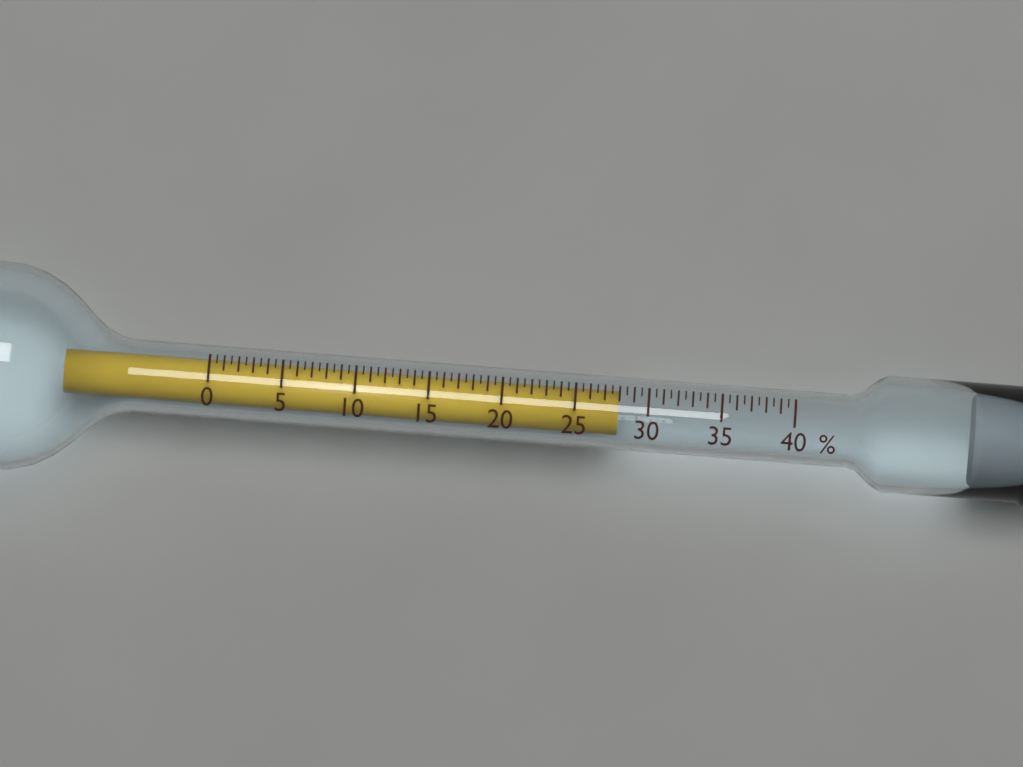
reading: 28.0 %
